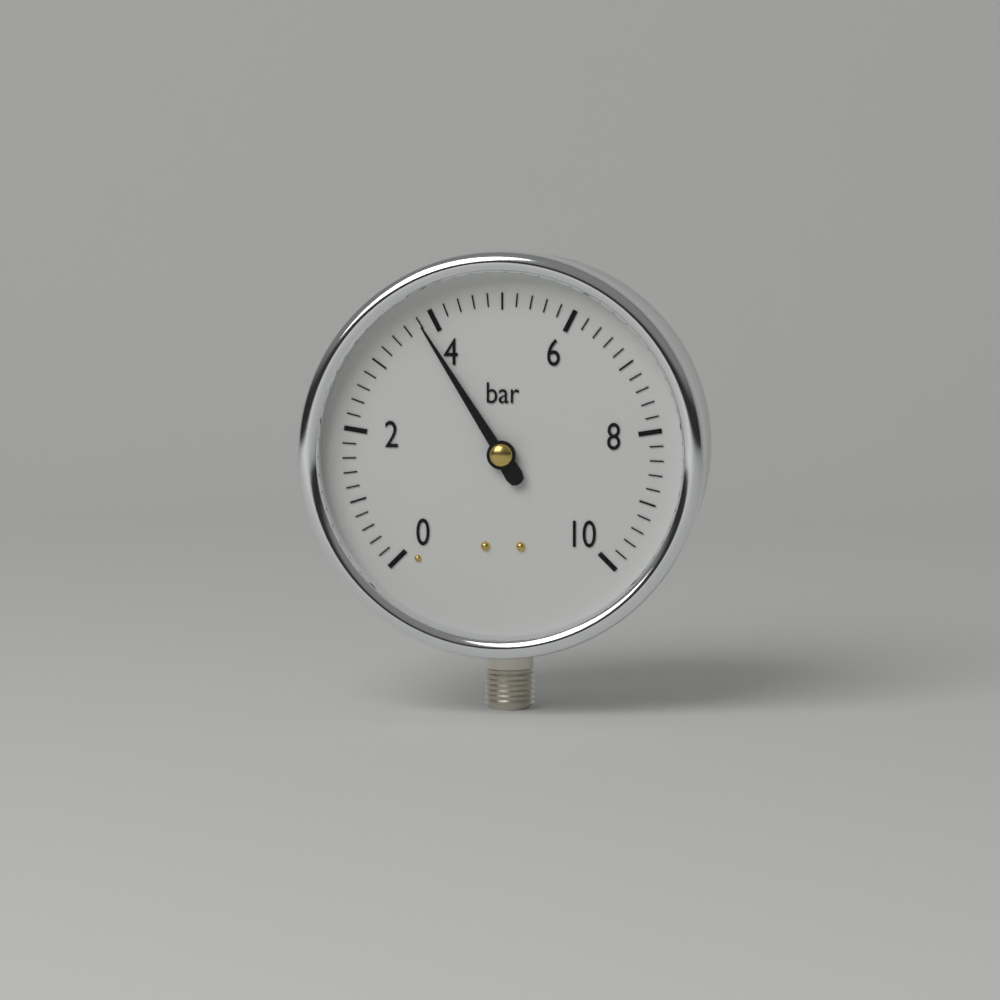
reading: 3.8 bar
